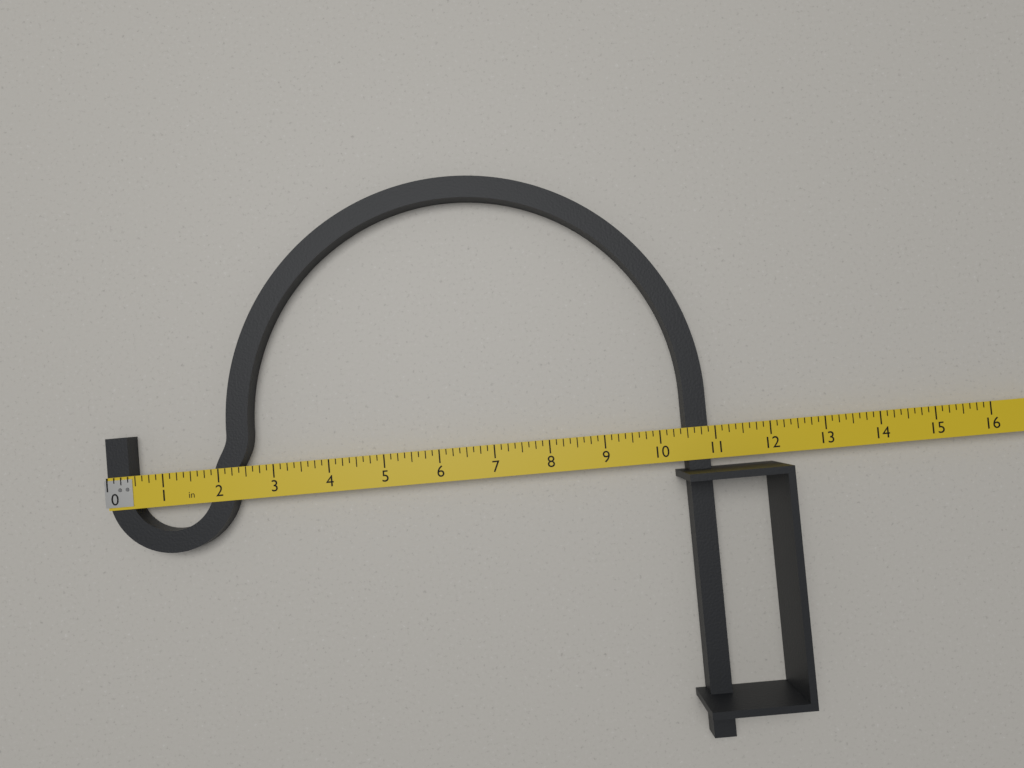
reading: 10.875 in
